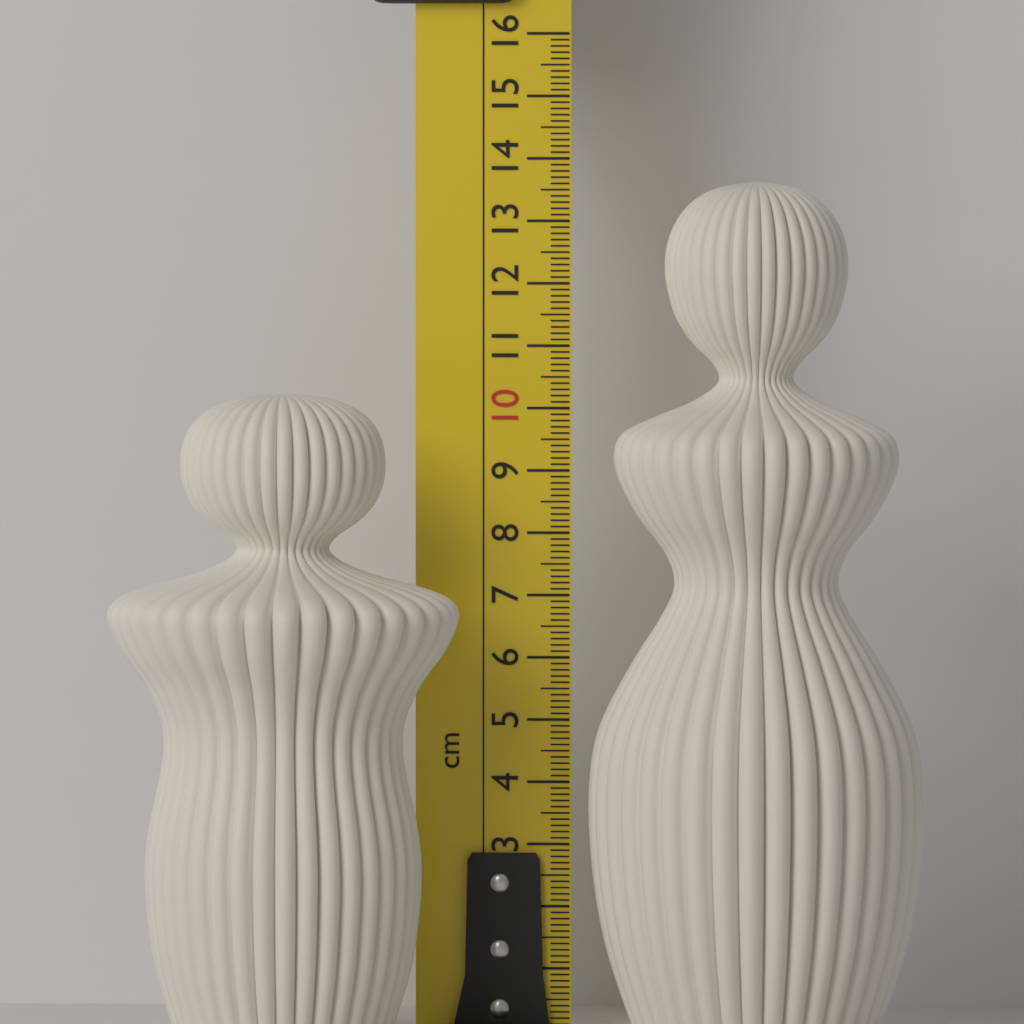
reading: 10.3 cm
